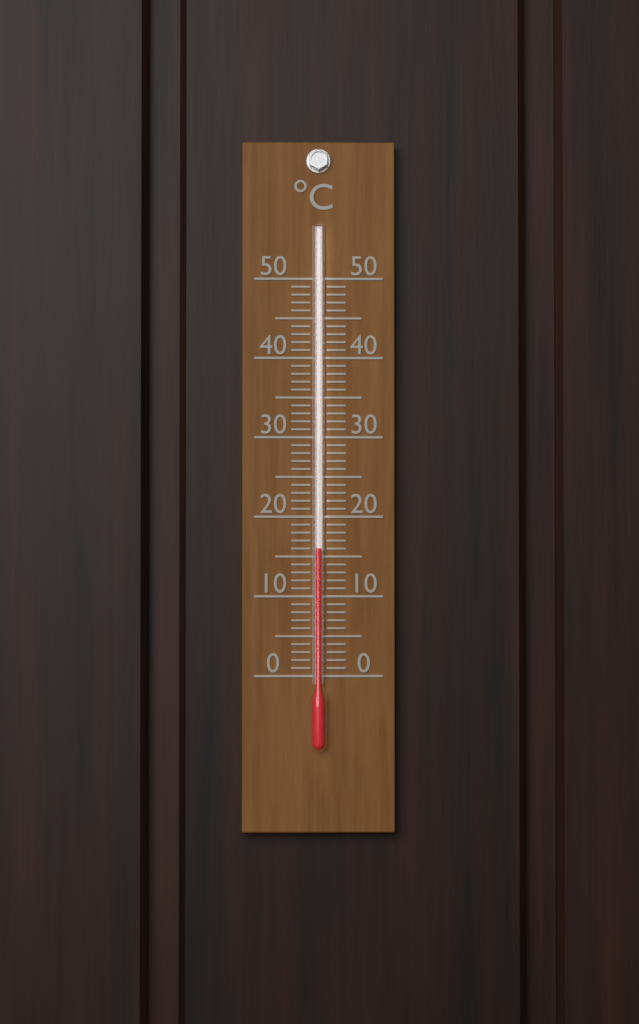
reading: 16 °C
